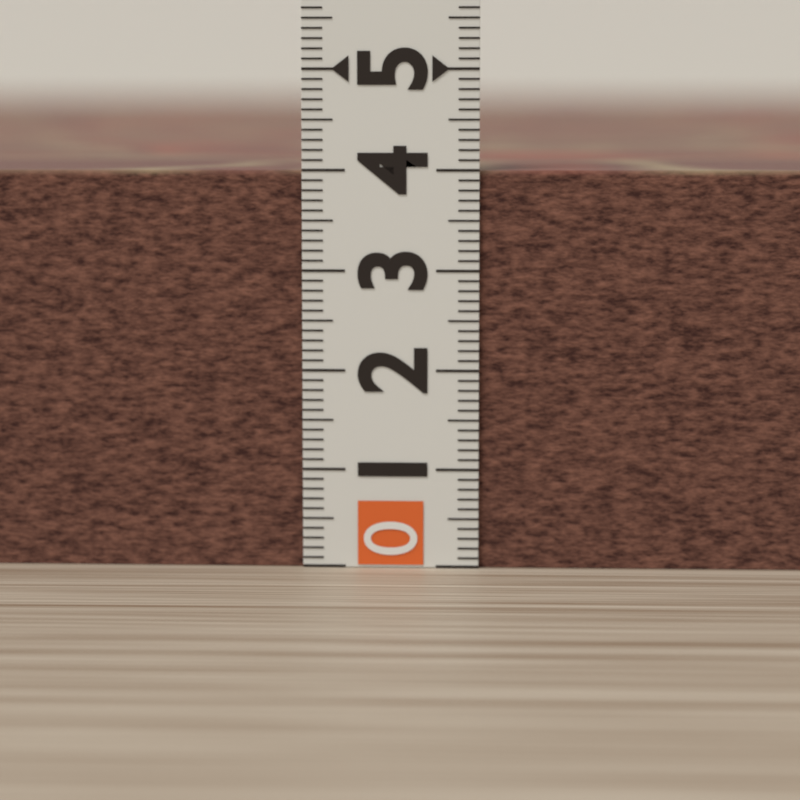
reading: 4.0 (no unit)
